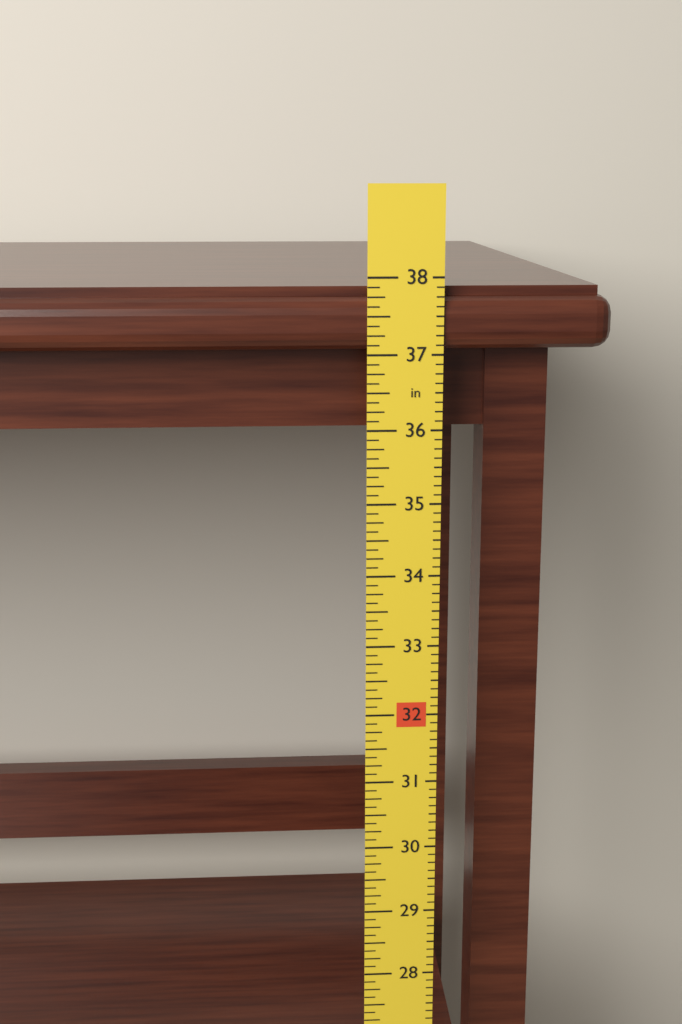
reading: 37.875 in
